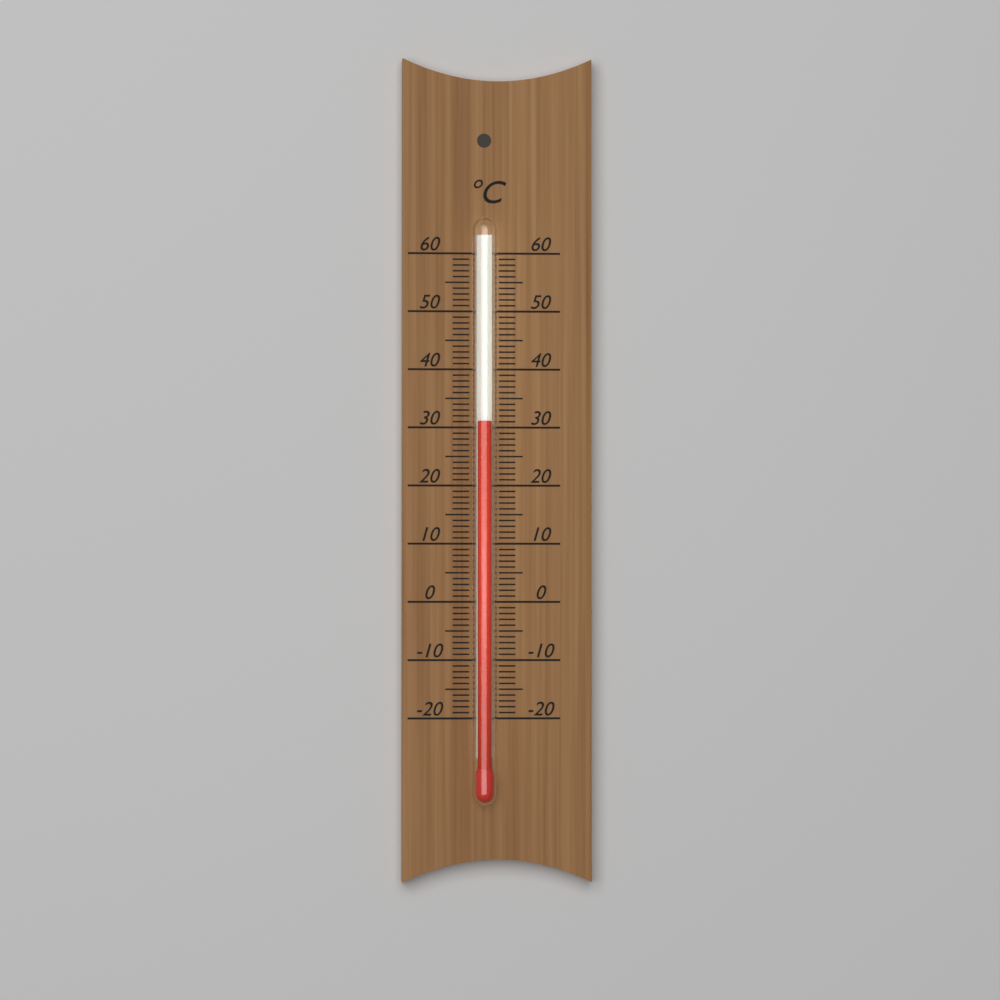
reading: 31 °C
